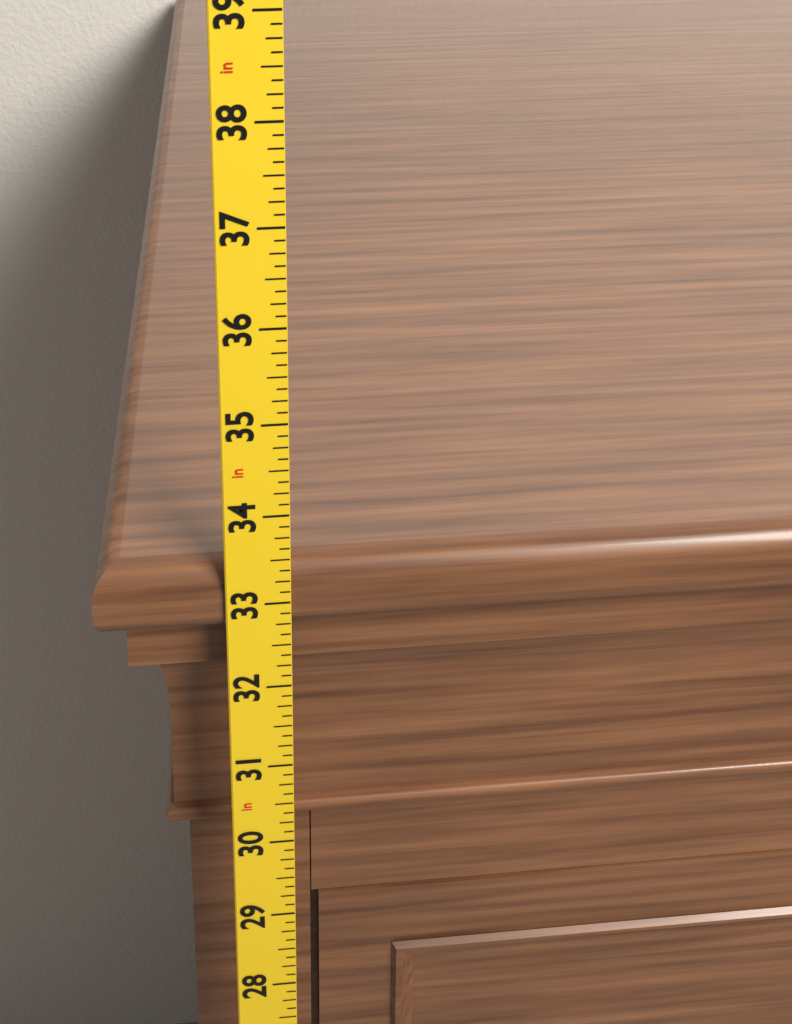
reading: 33.375 in
